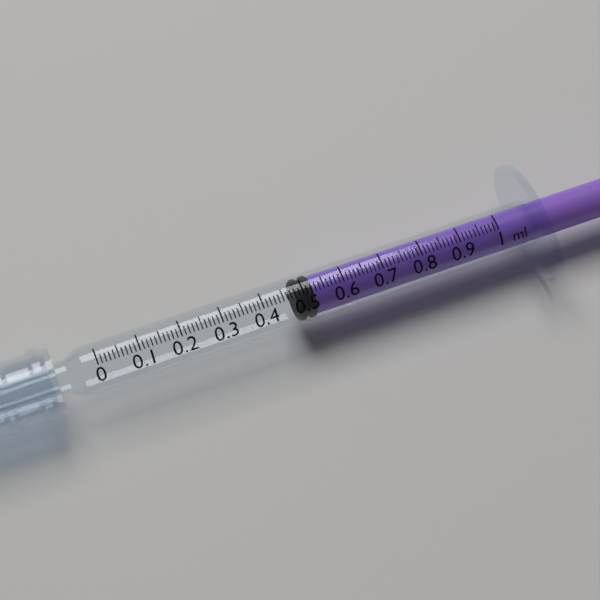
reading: 0.48 ml
